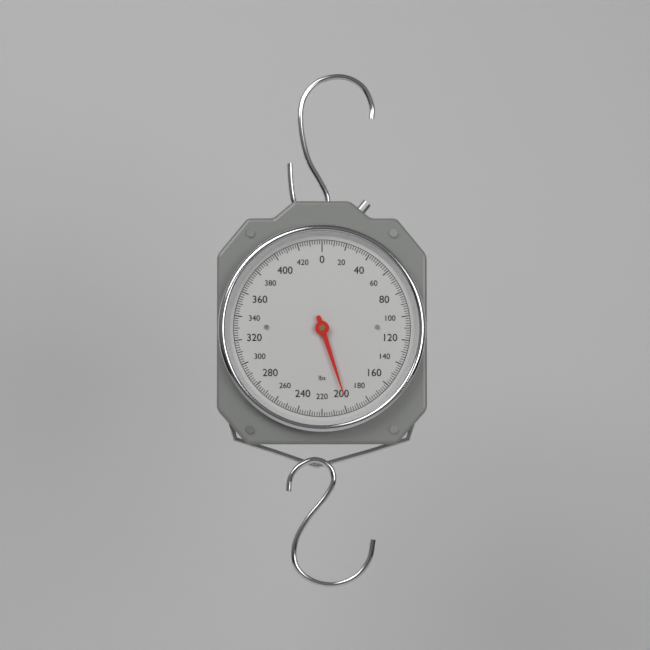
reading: 198 lbs
